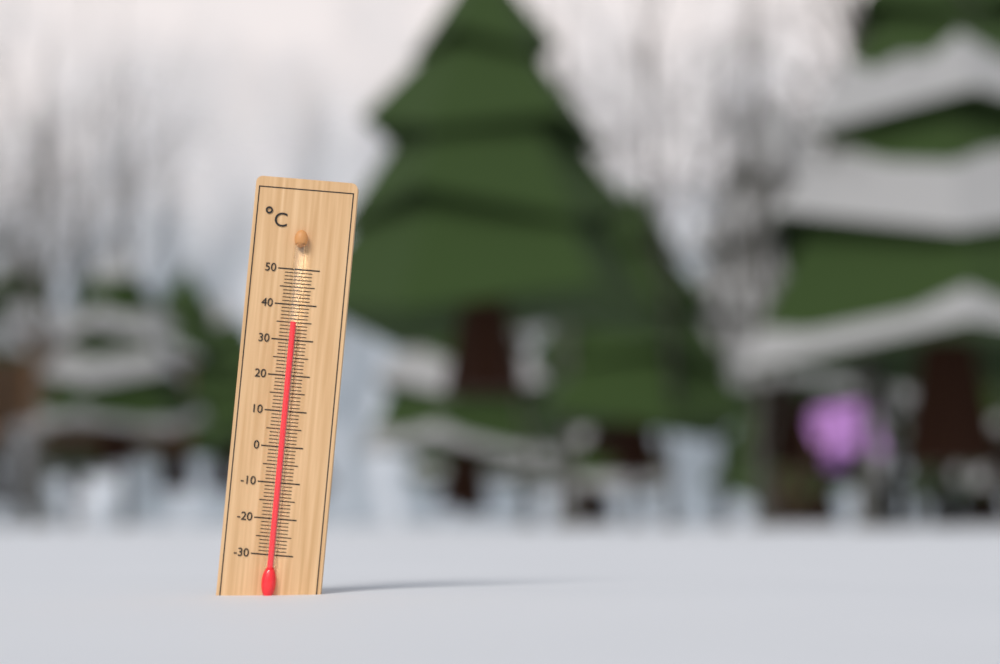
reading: 35 °C
